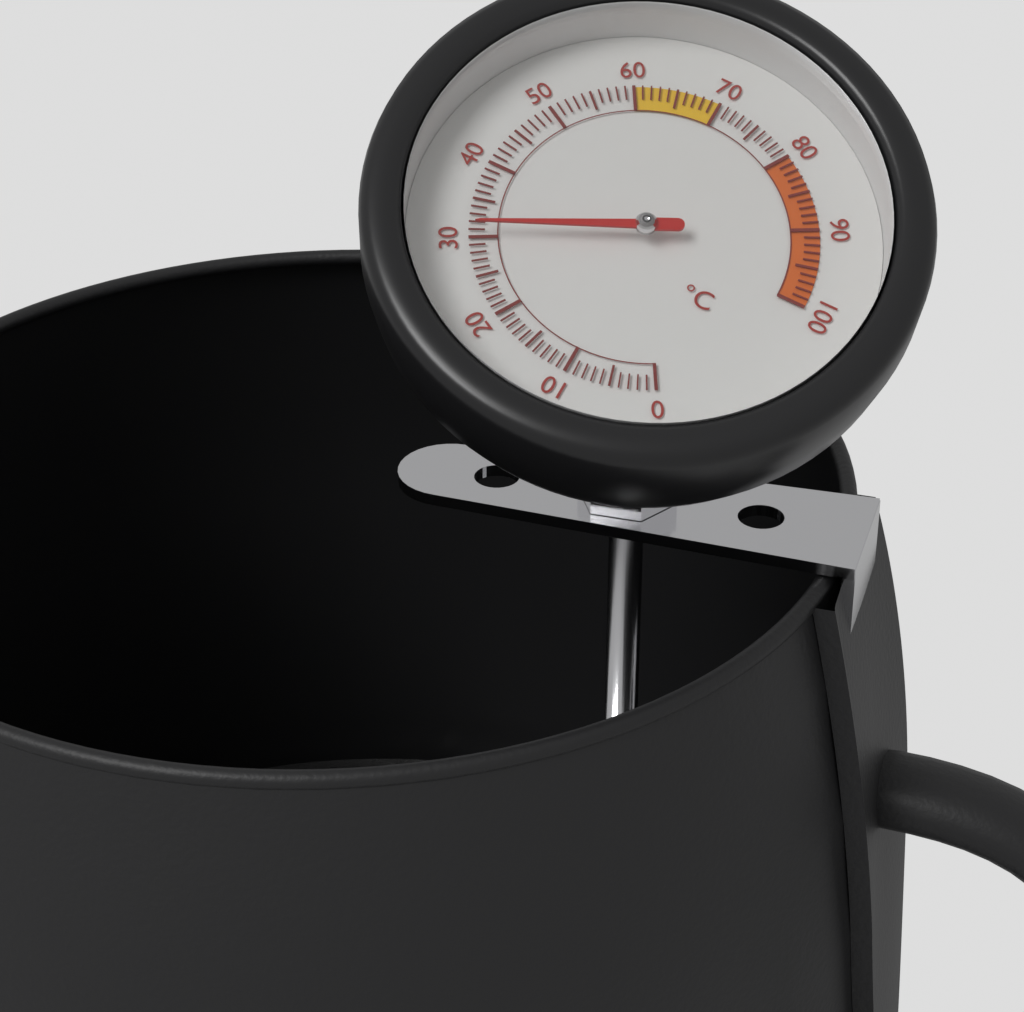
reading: 31 °C
